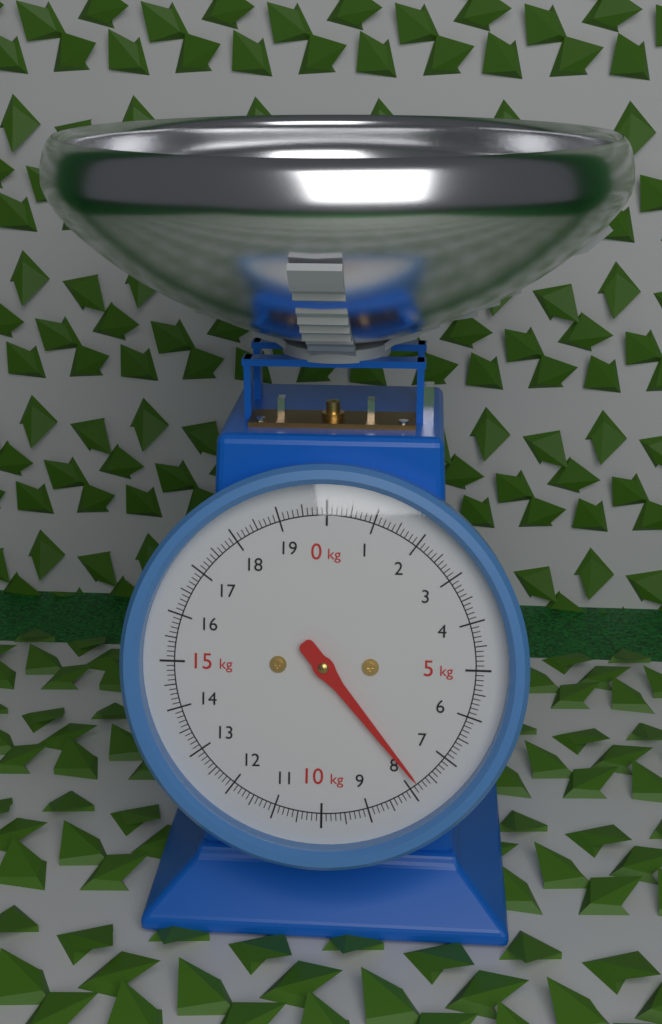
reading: 7.8 kg
